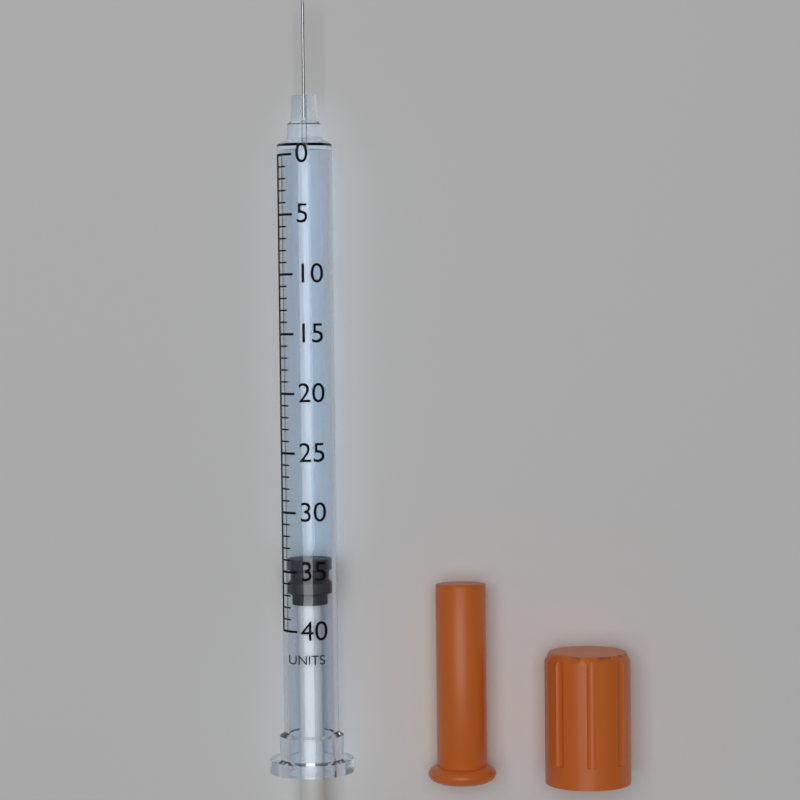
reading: 34 units
